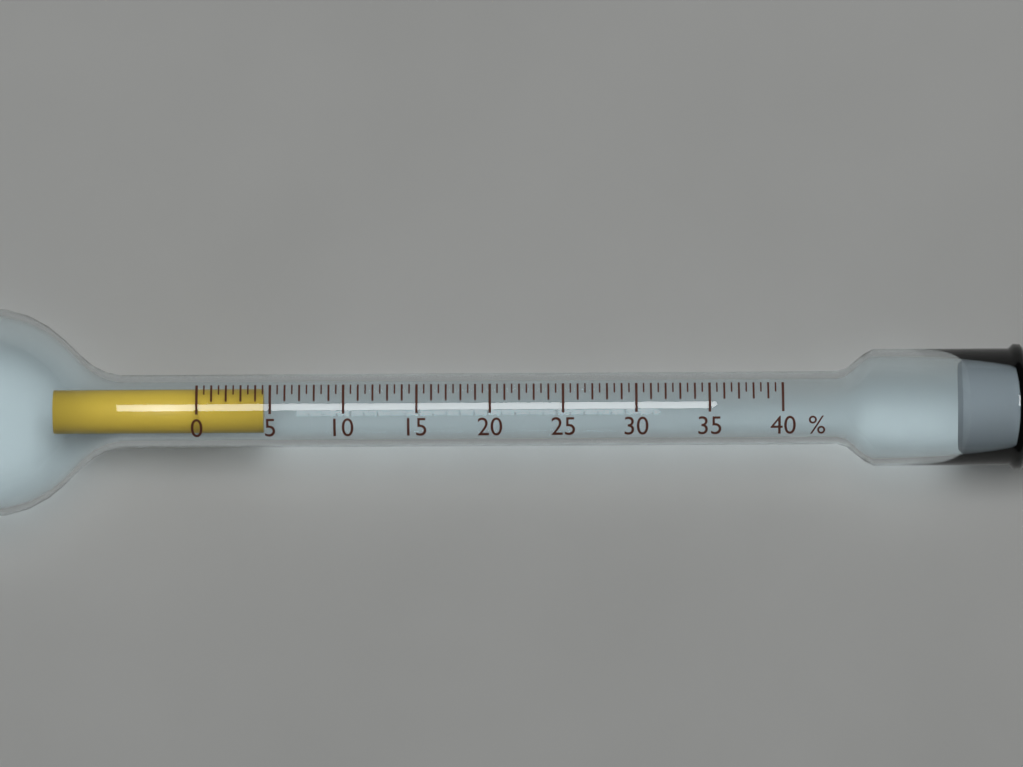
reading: 4.5 %
